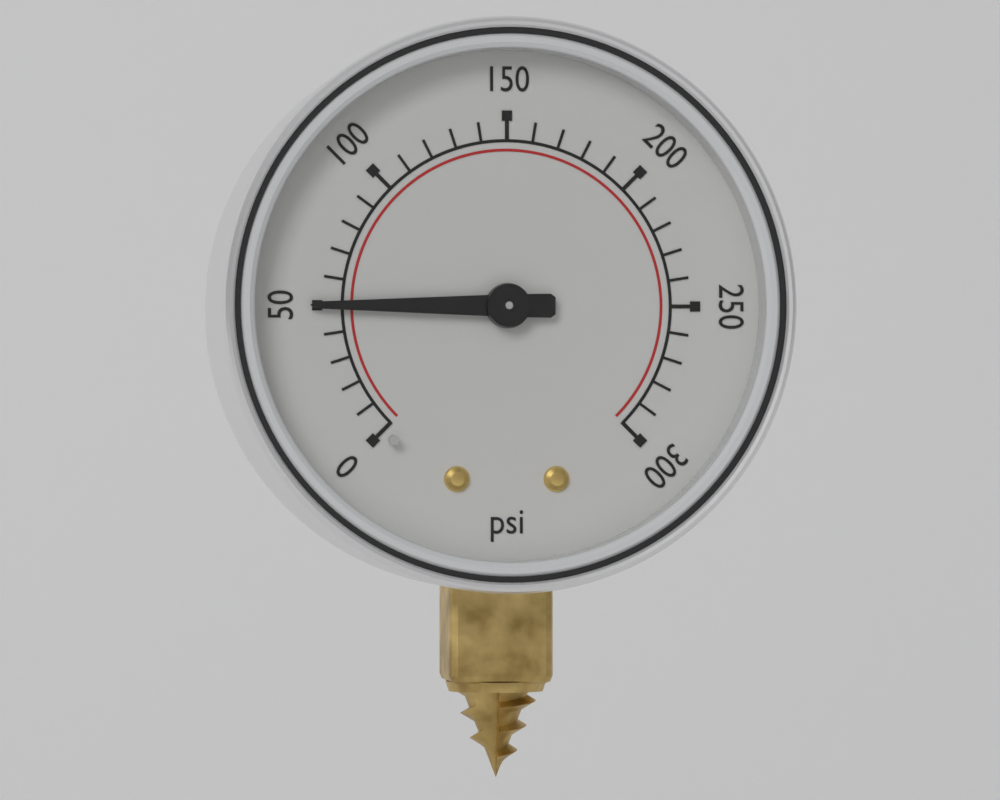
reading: 50 psi
